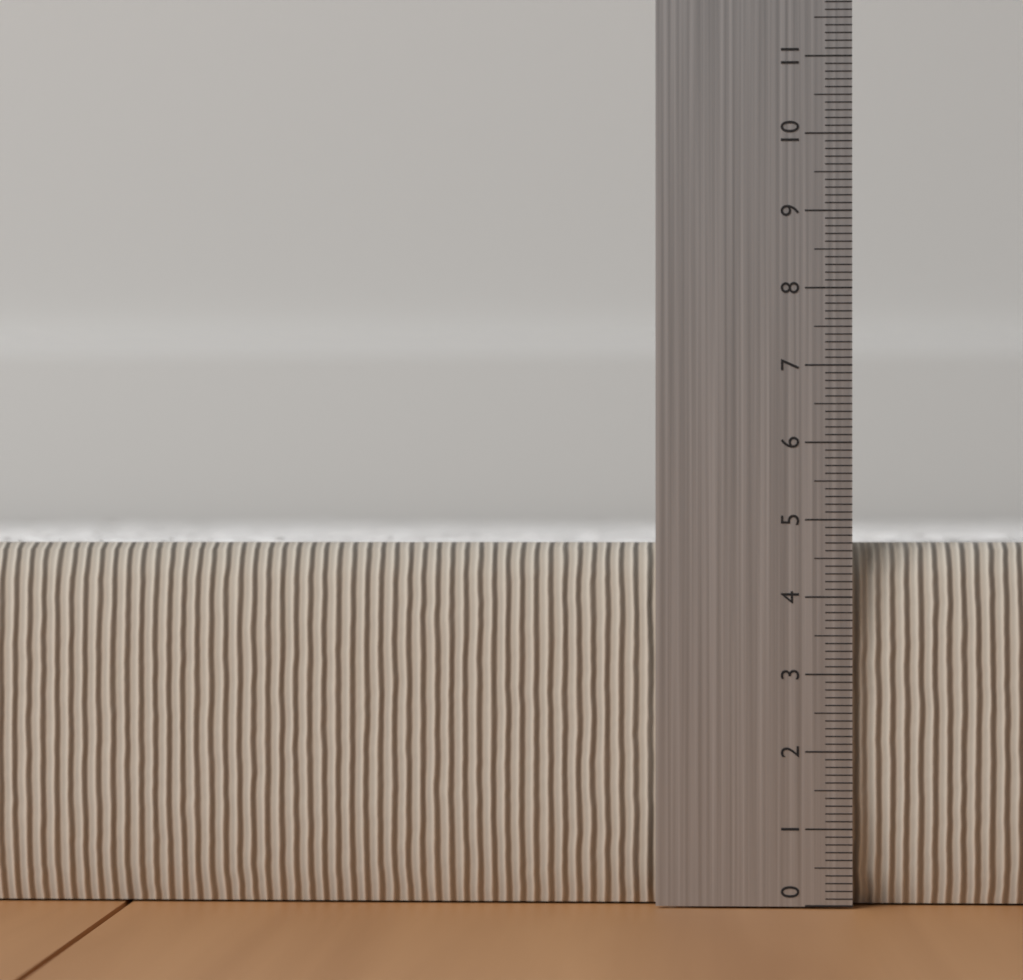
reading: 4.7 (no unit)
